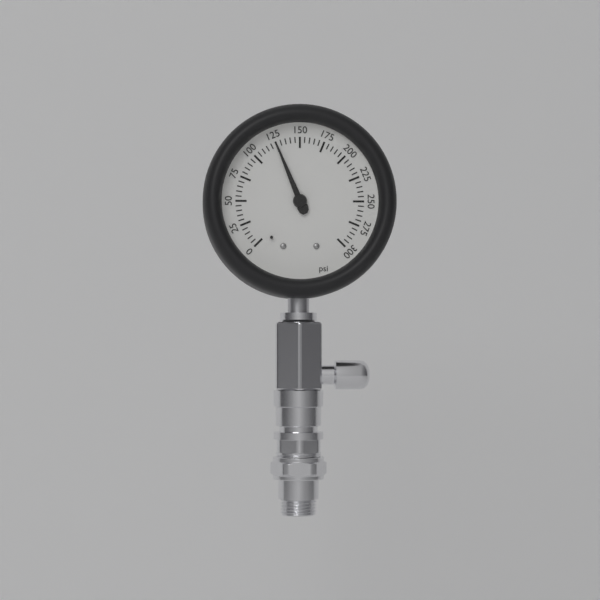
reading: 125 psi
